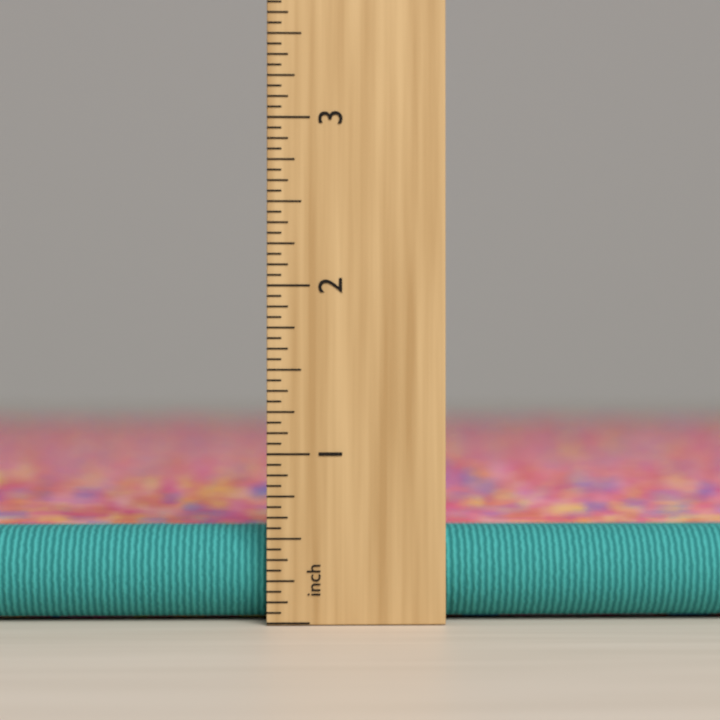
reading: 0.6875 inch
